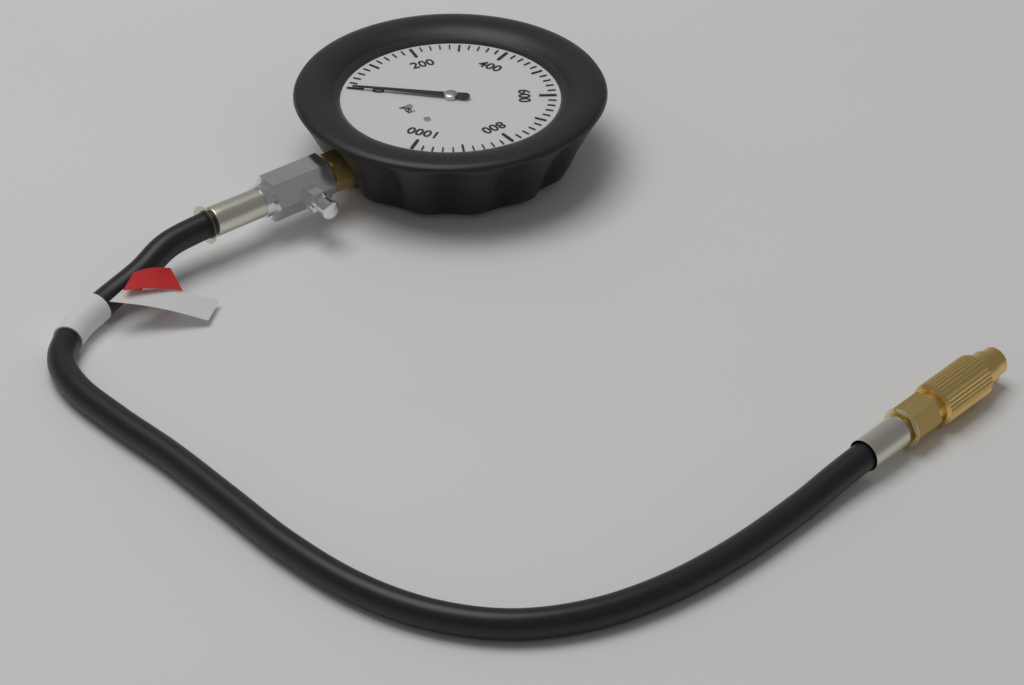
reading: 0 psi
